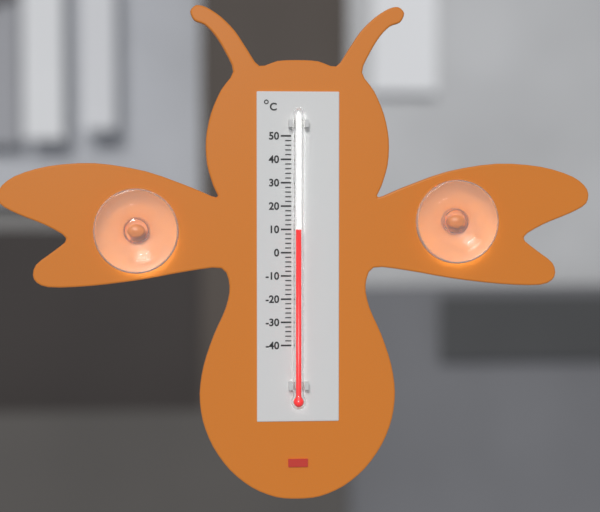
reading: 10 °C
